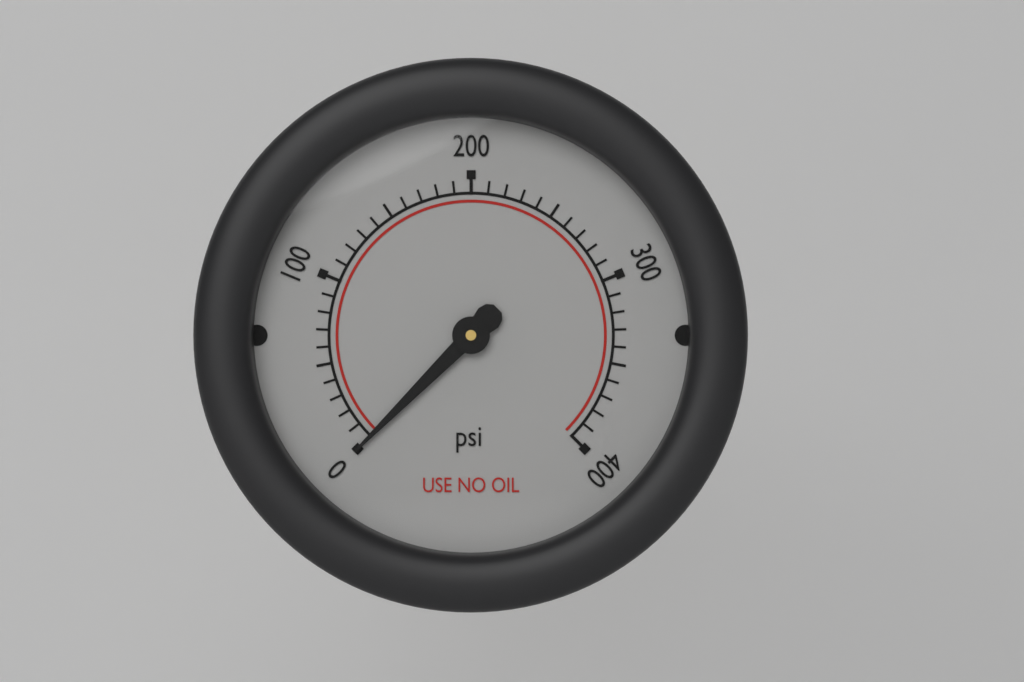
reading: 0 psi
